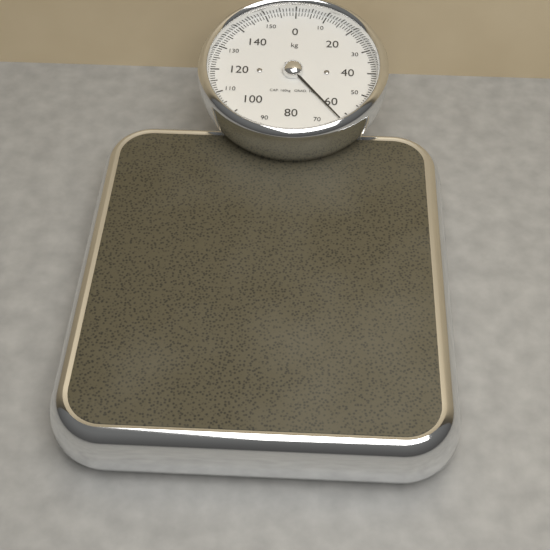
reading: 63 kg
